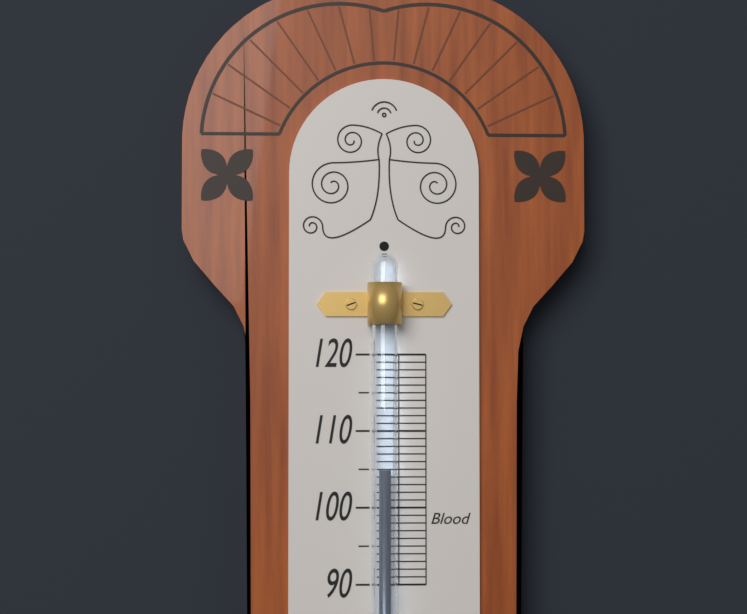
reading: 105 (no unit)
